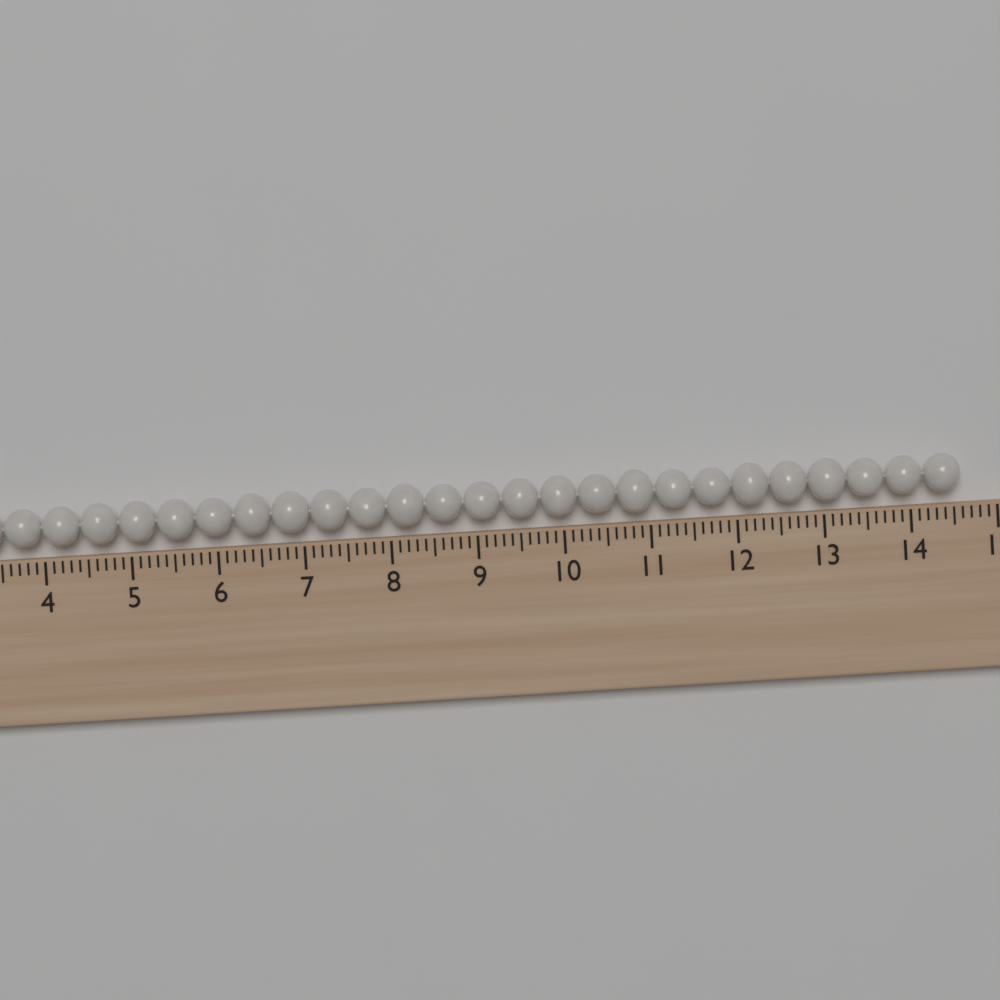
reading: 14.6 cm
